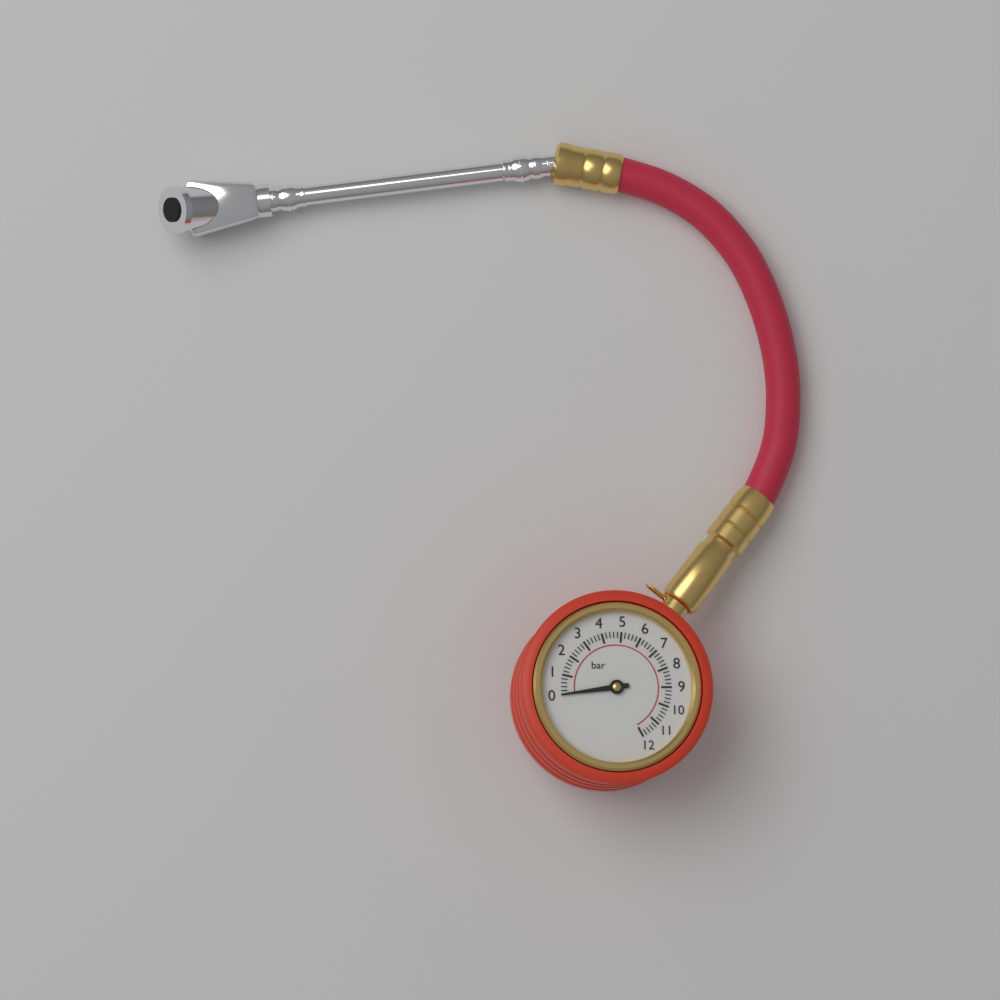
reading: 0.0 bar
